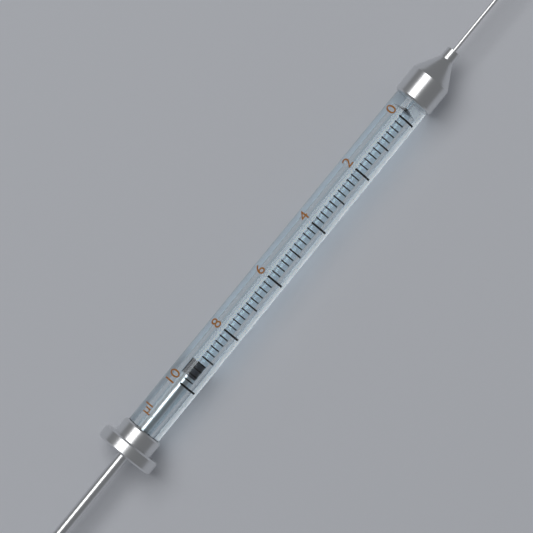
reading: 9.2 µl
